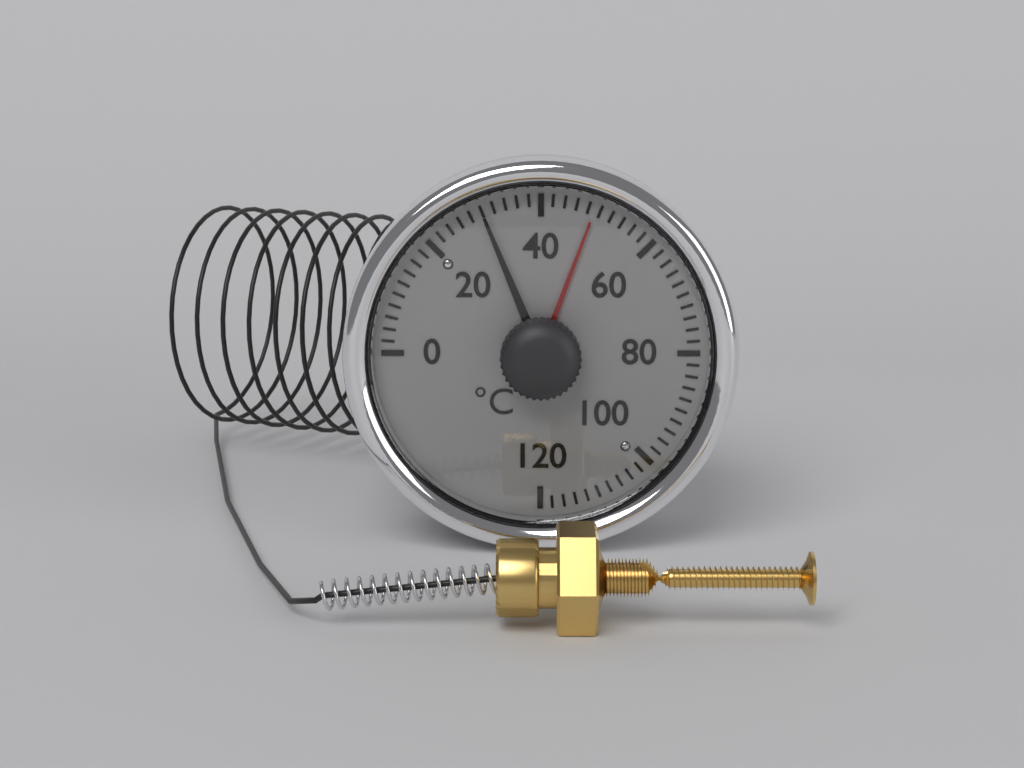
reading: 30 °C
